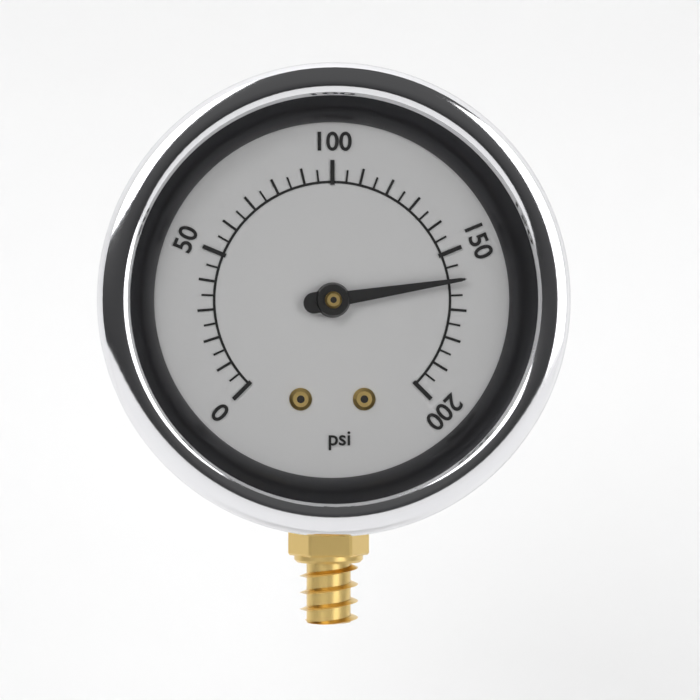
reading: 160 psi
